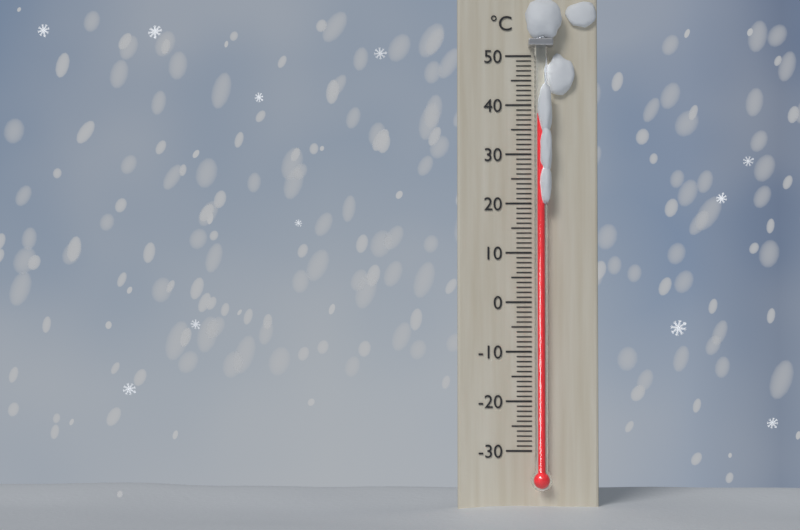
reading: 38 °C
